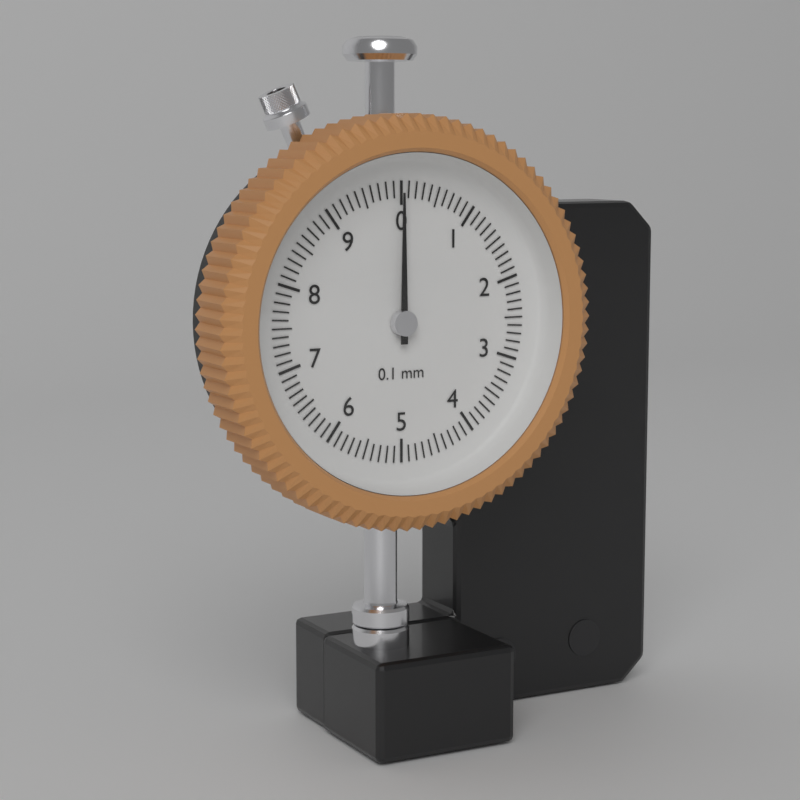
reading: 0.0 mm
